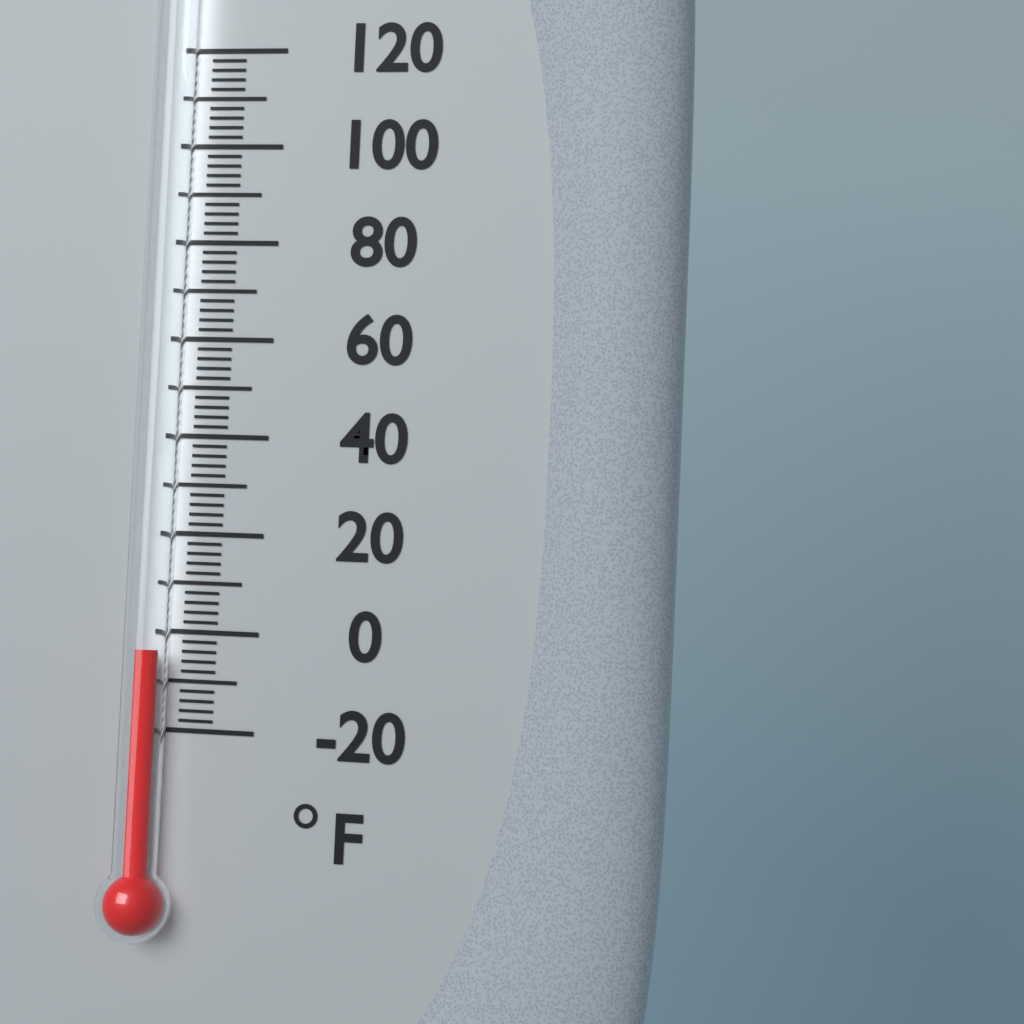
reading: -4 °F
